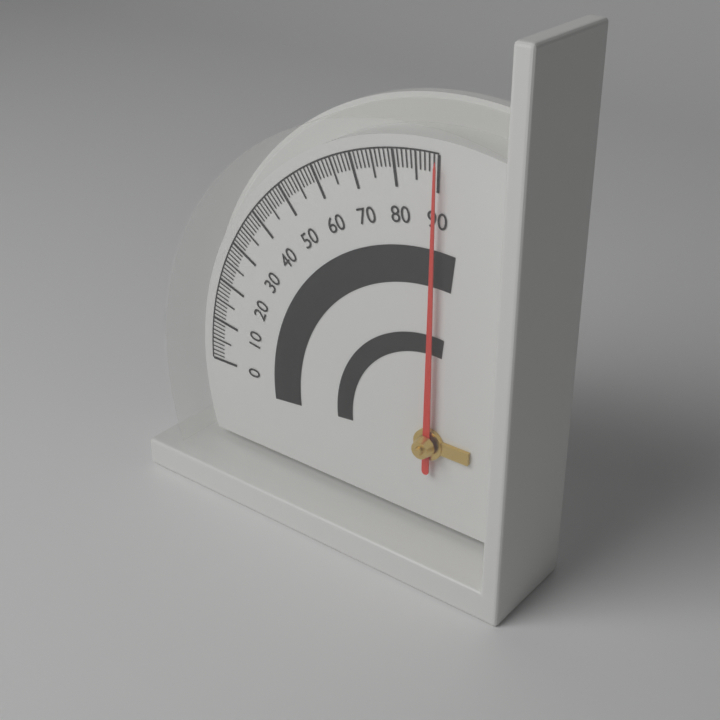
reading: 90 (no unit)
